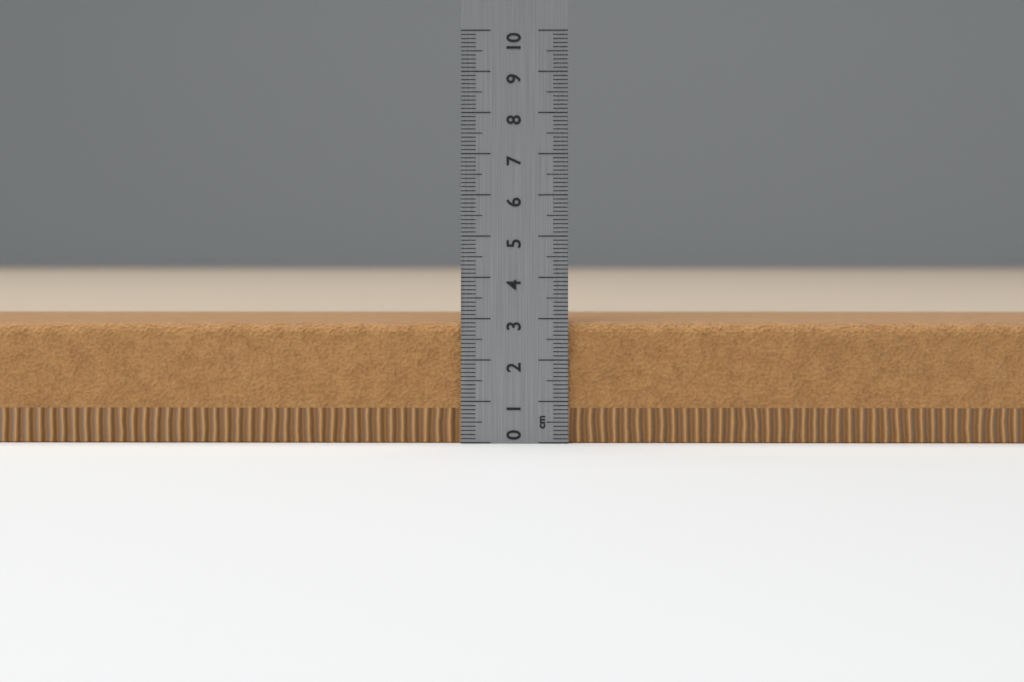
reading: 2.9 cm
